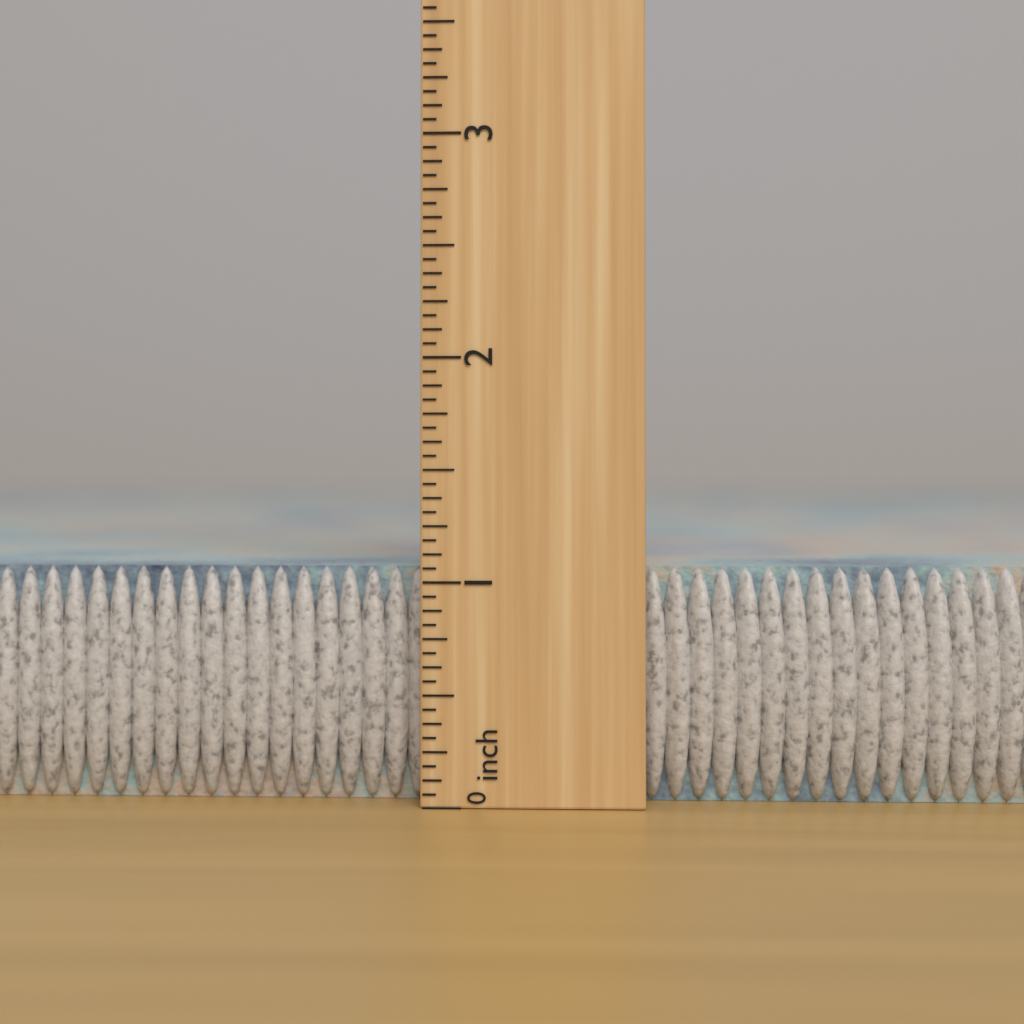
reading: 1.0625 inch
